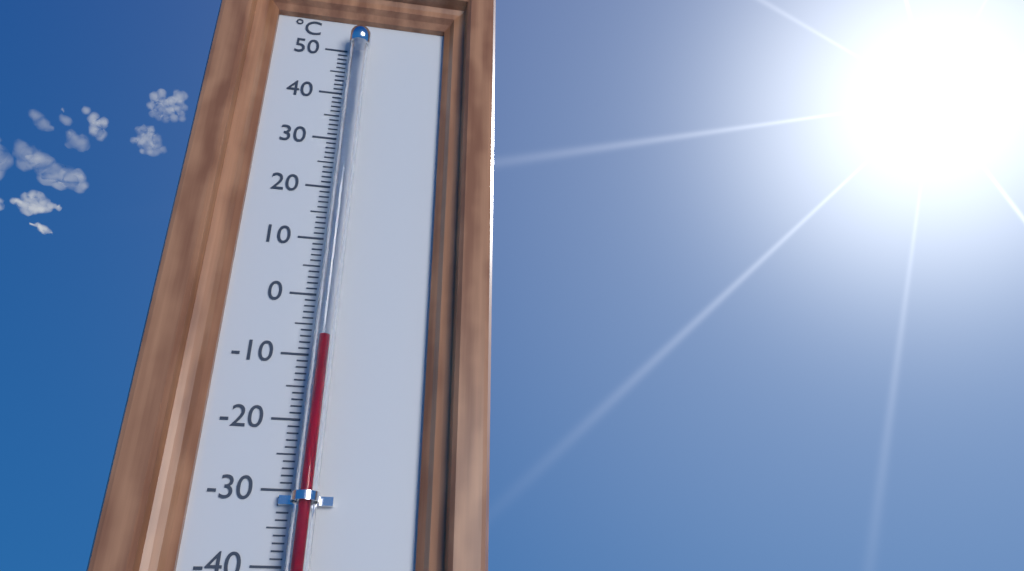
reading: -8 °C
